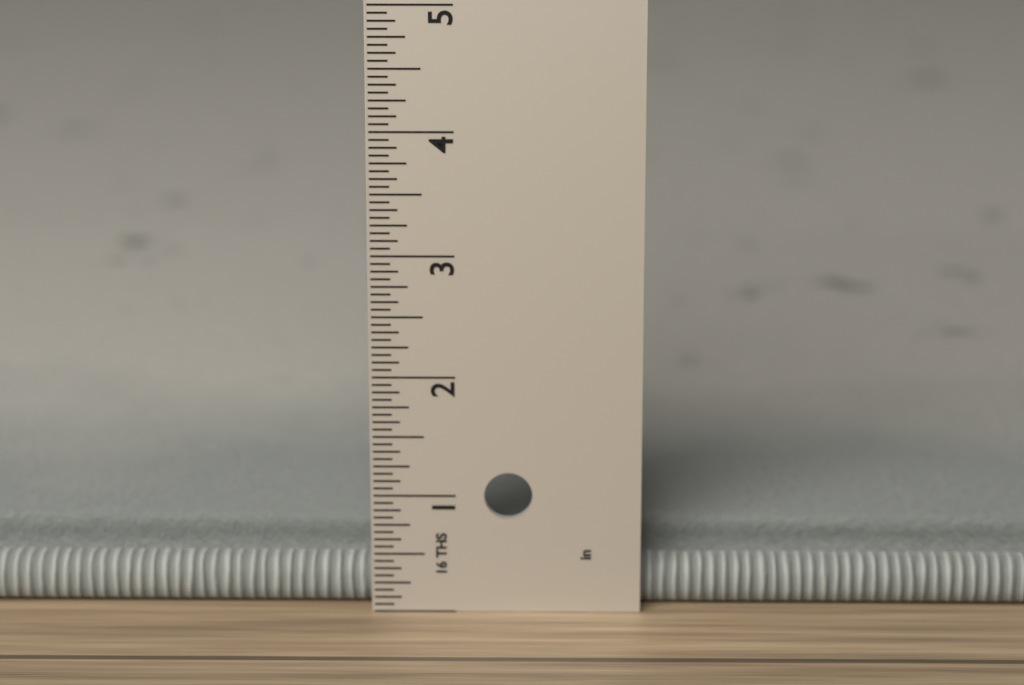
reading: 0.6250 in
